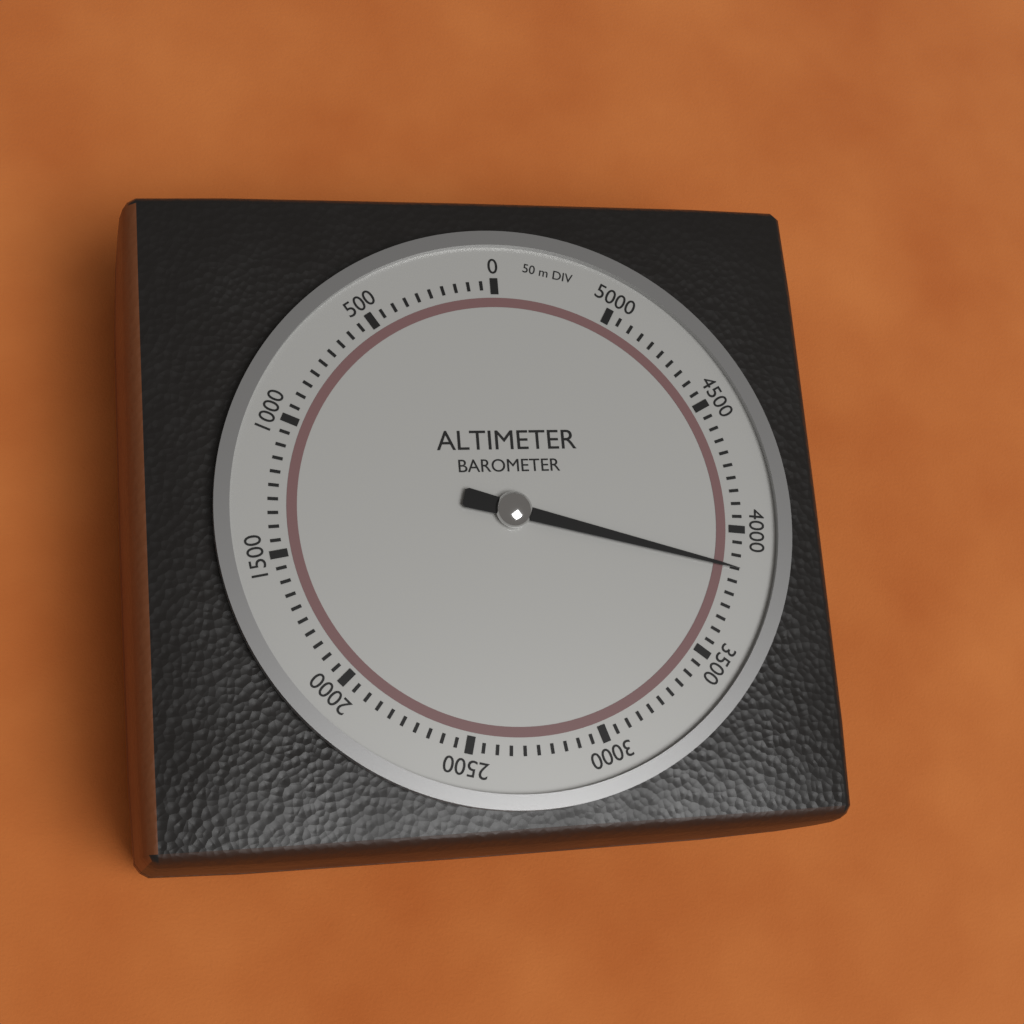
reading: 3850 m
